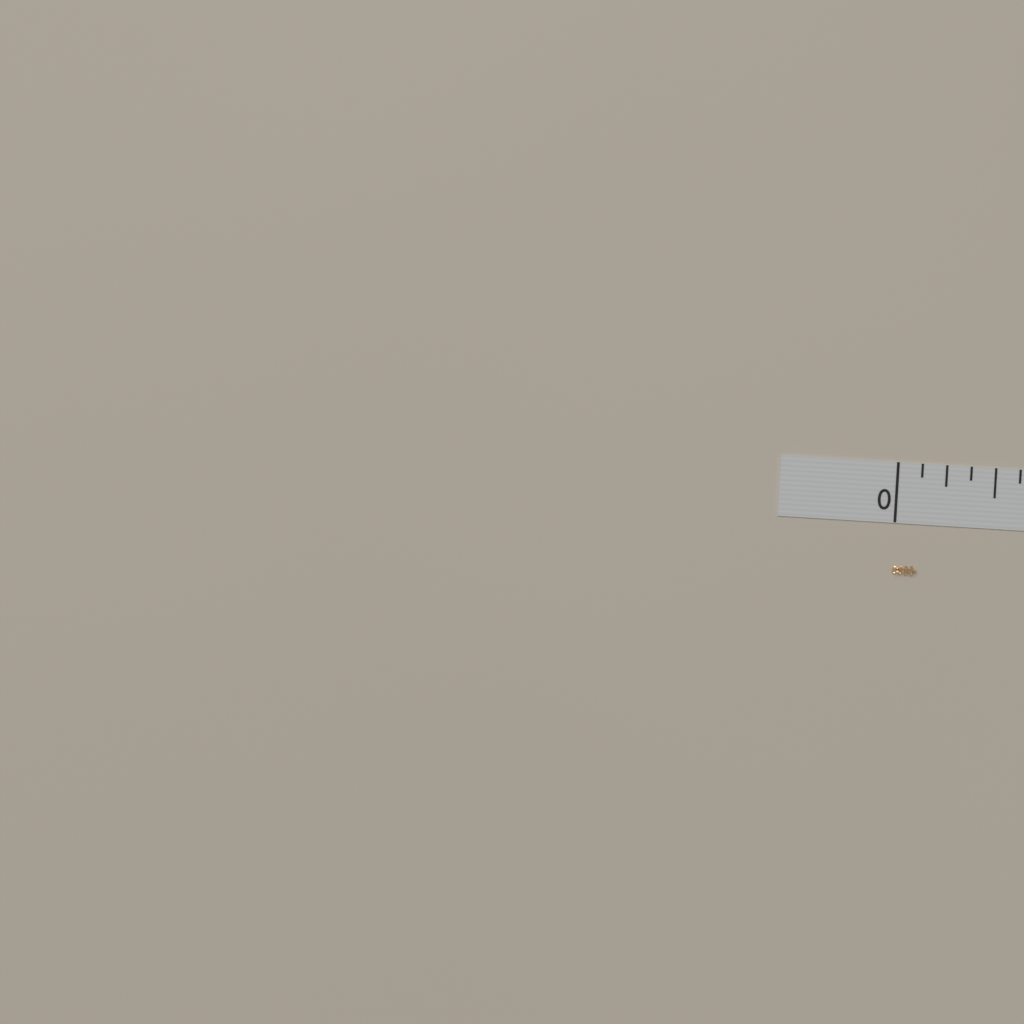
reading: 0.125 in
